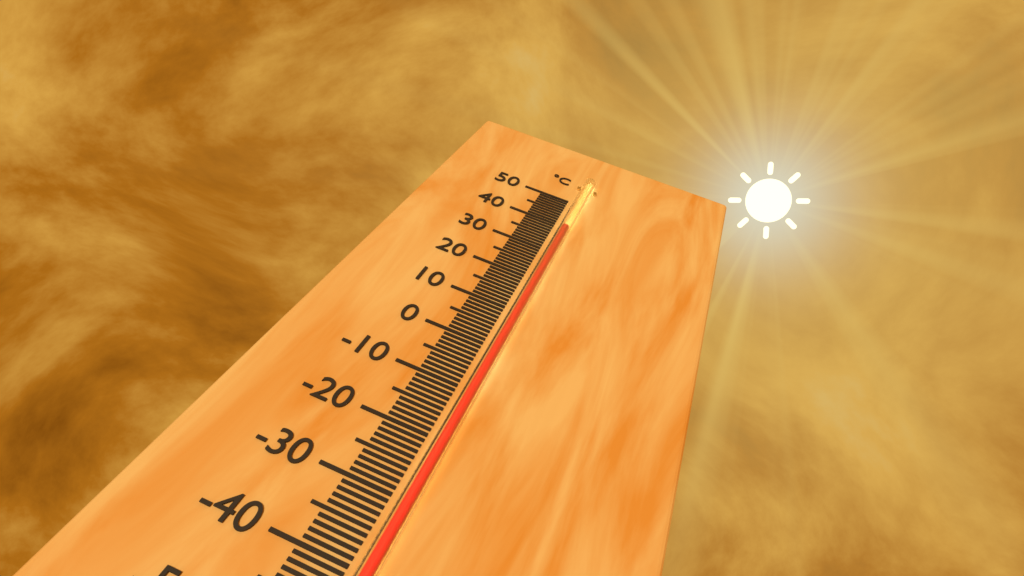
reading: 38 °C
